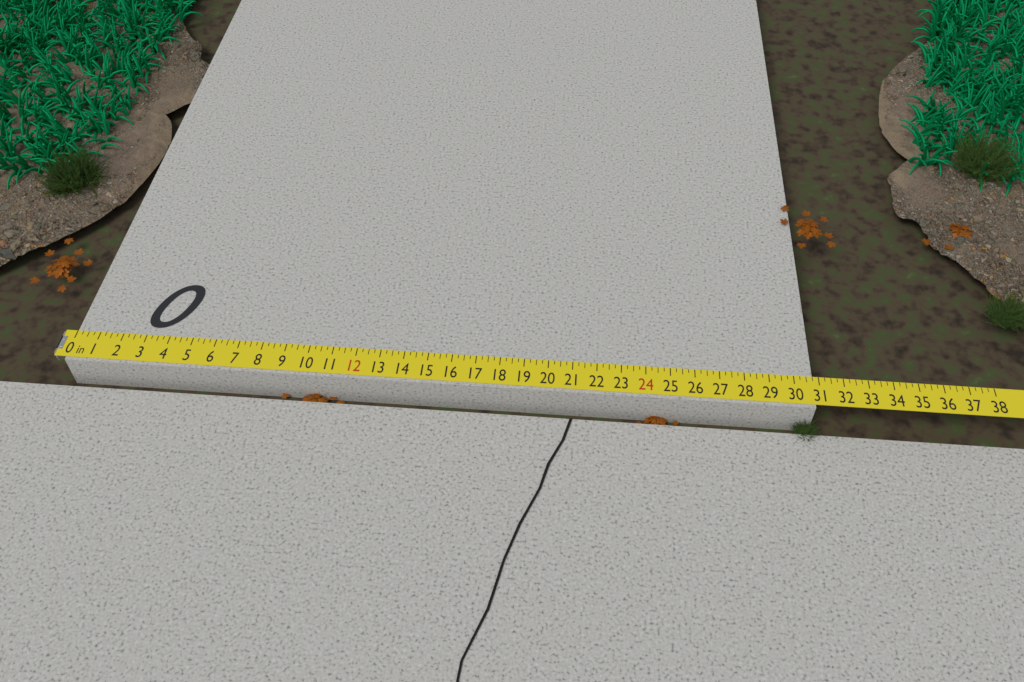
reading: 30.75 in
